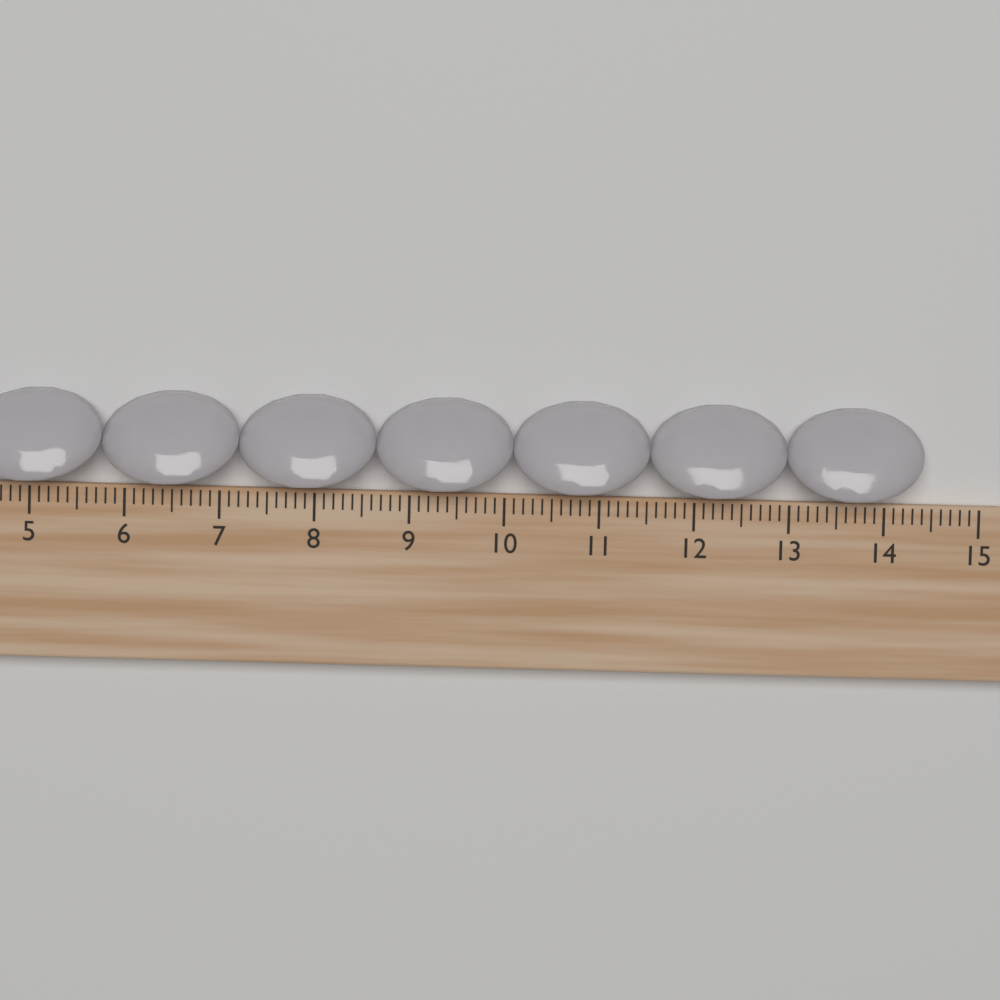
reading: 14.4 cm
